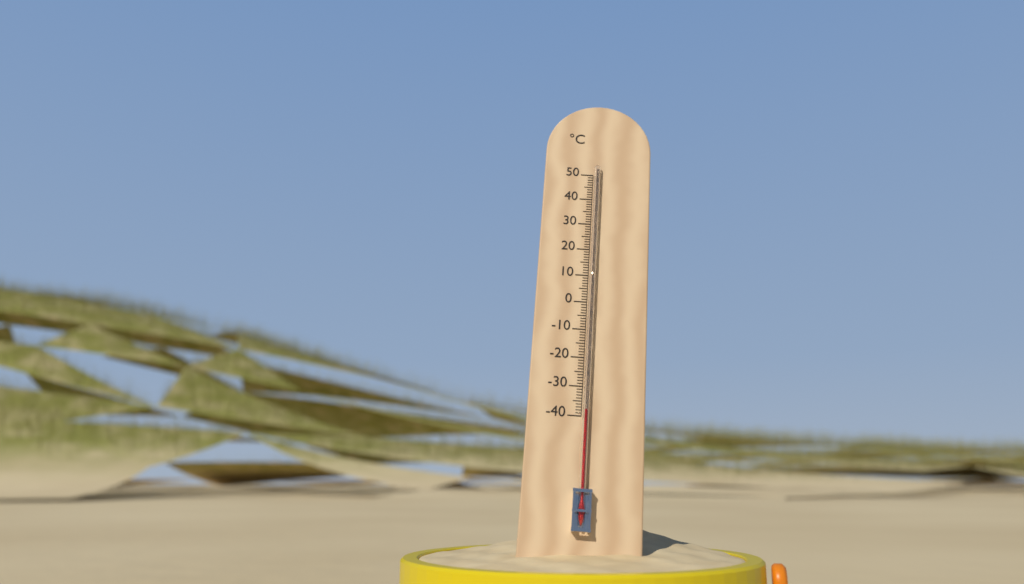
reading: -38 °C
